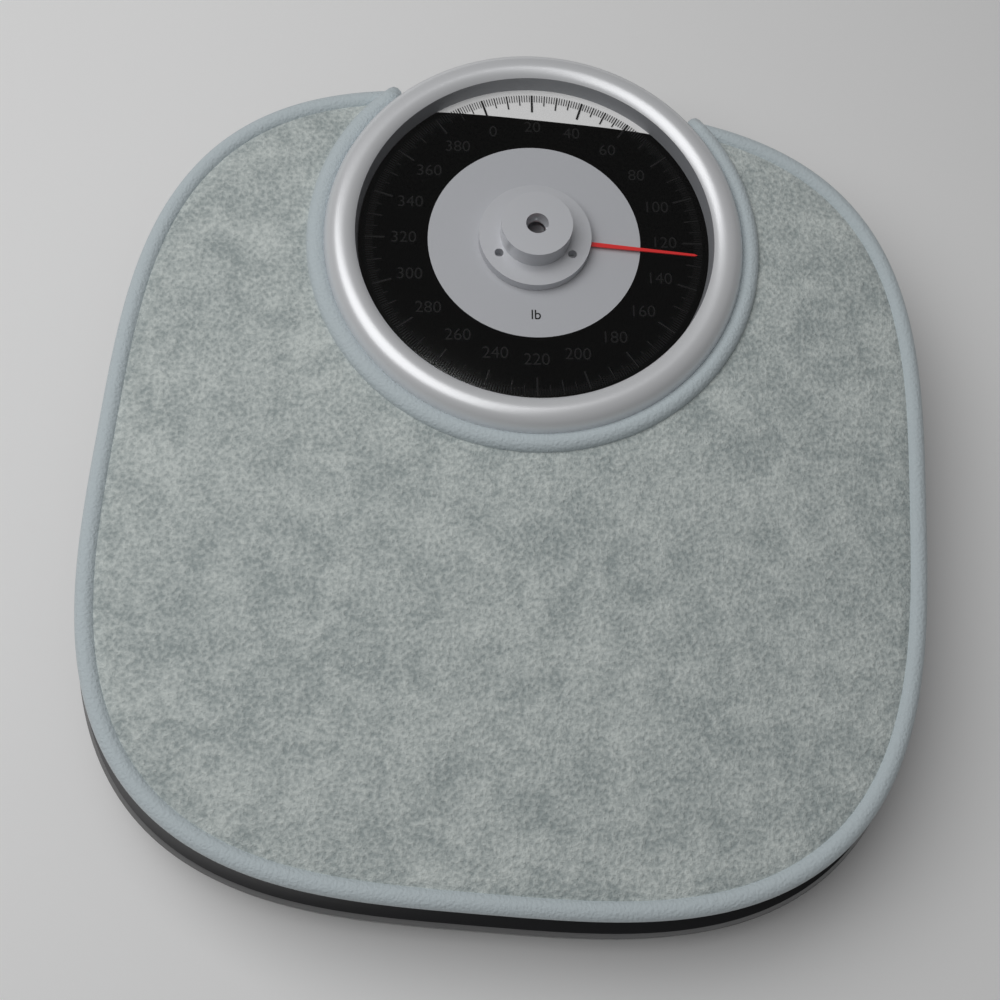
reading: 126 lb
